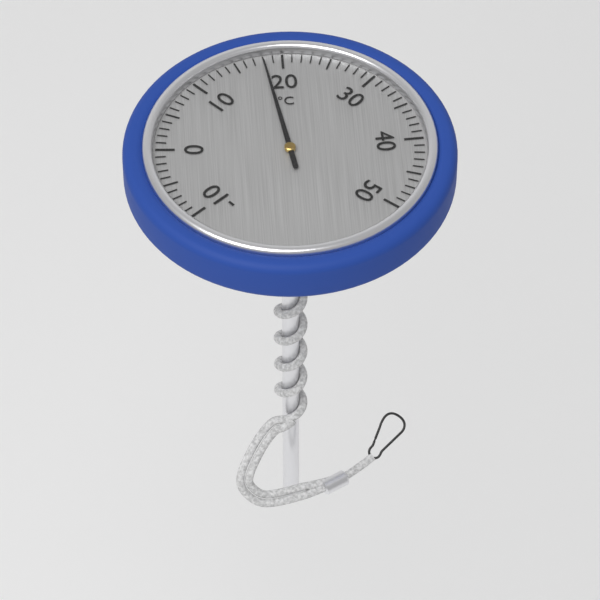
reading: 18 °C
